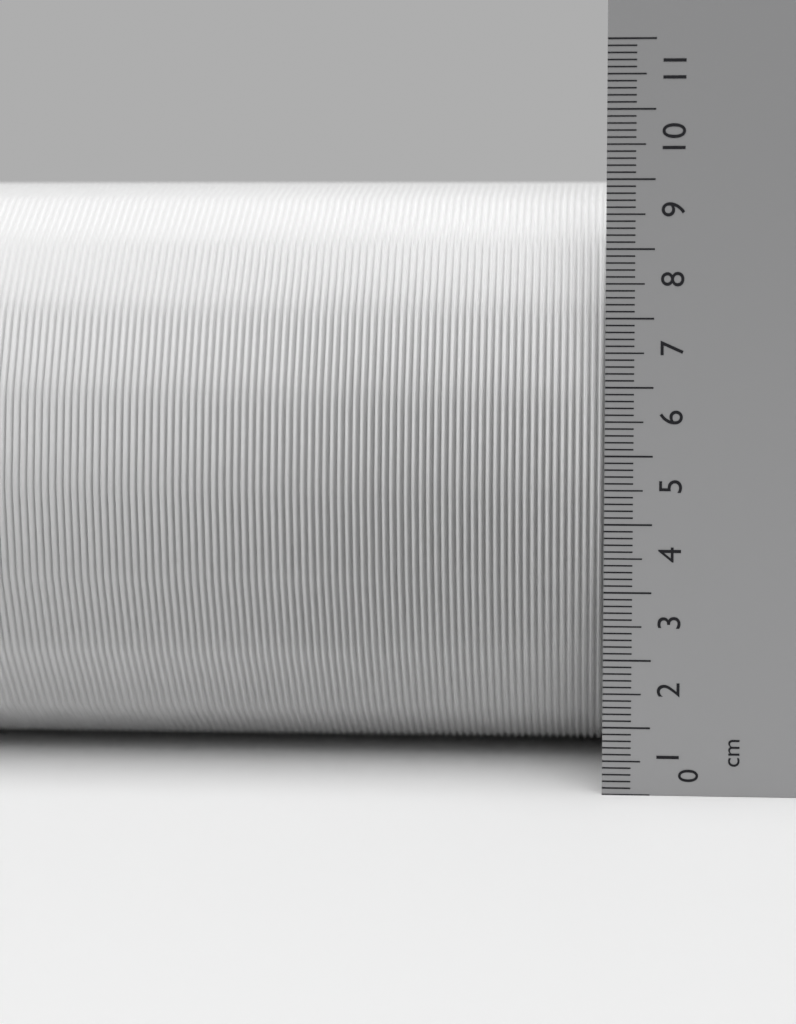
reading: 9.0 cm
